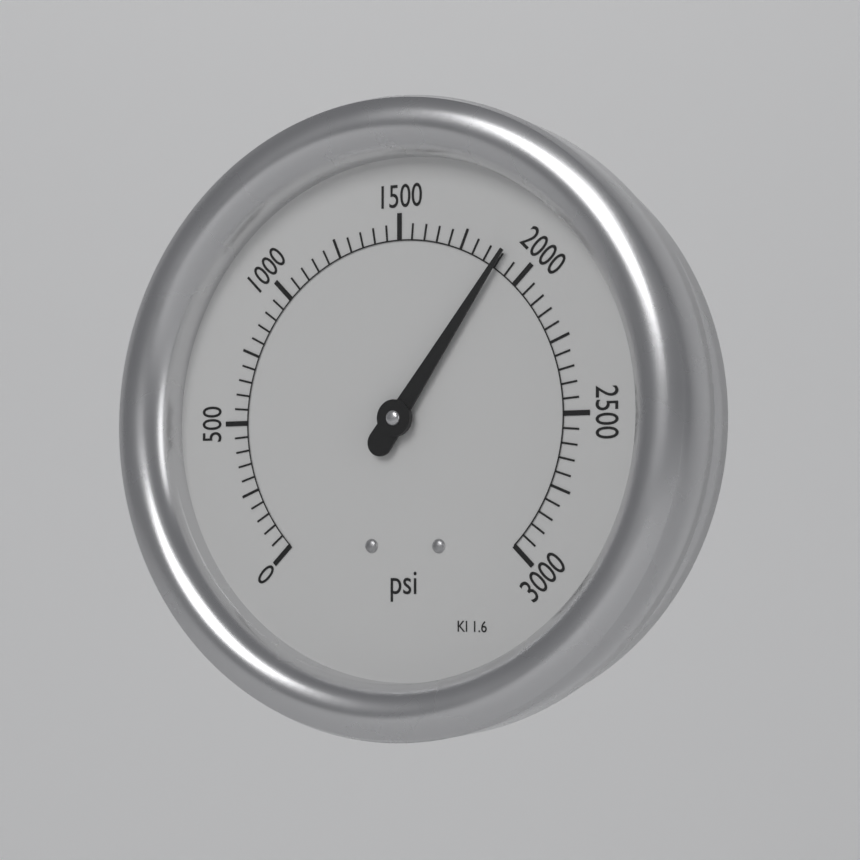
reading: 1900 psi
